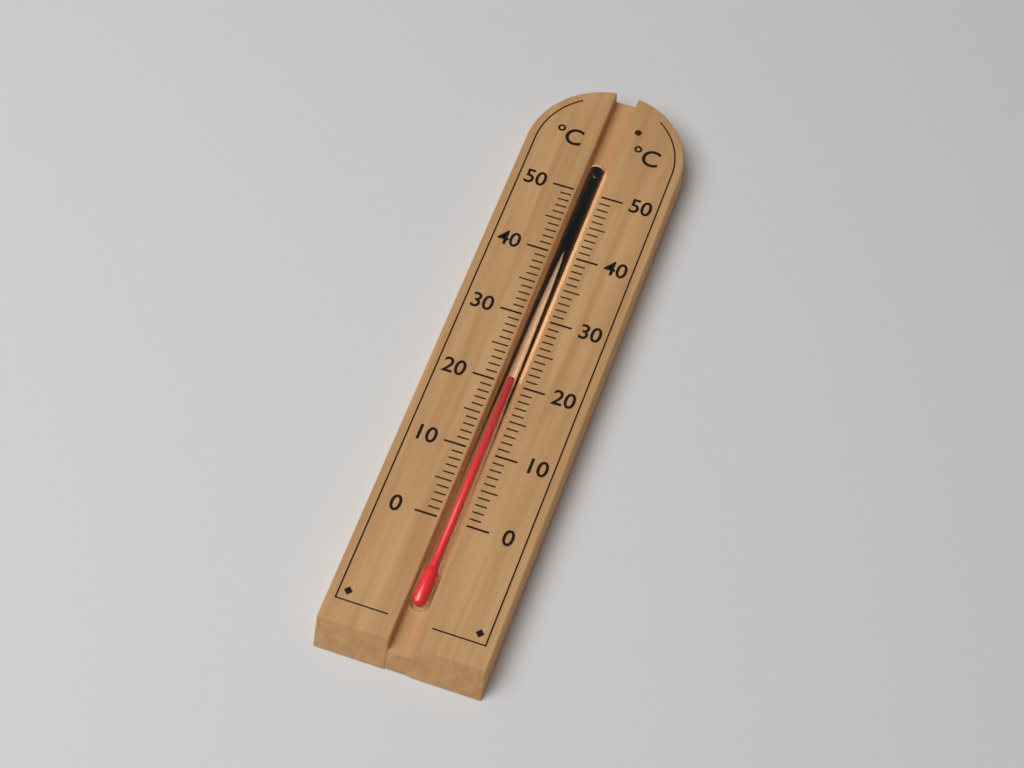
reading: 21 °C
